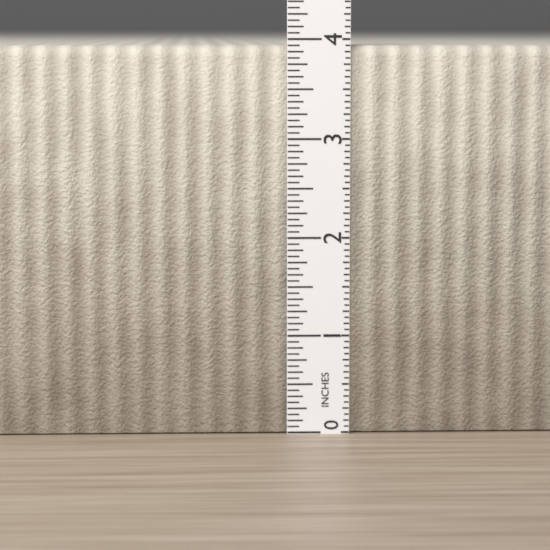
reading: 3.9375 in
